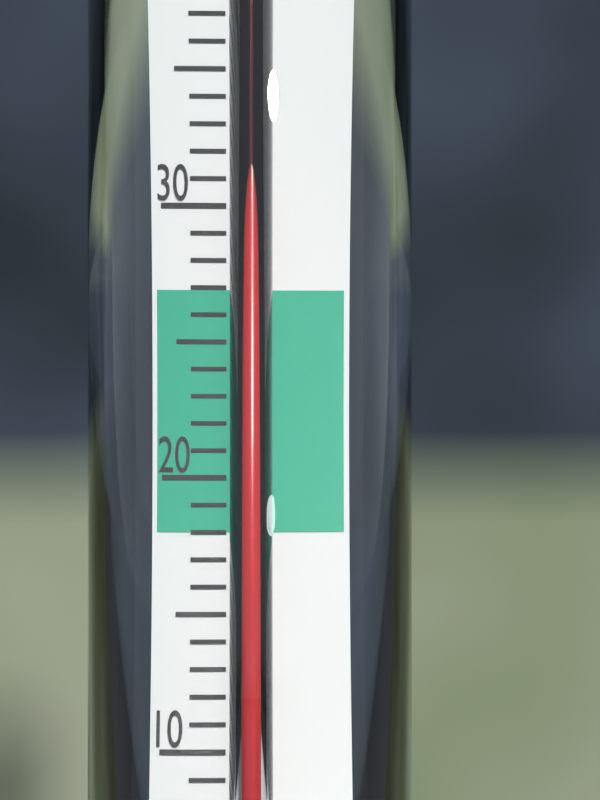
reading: 31 °C
